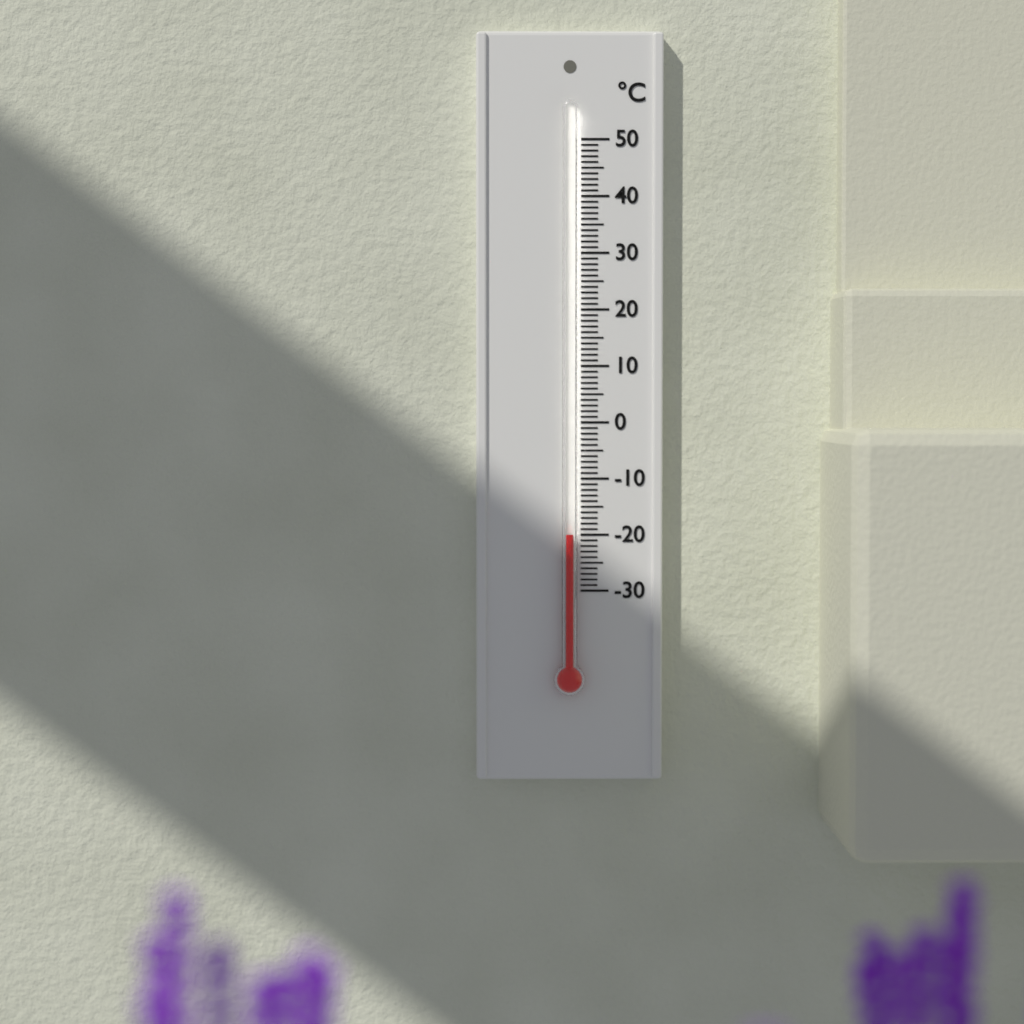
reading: -20 °C
